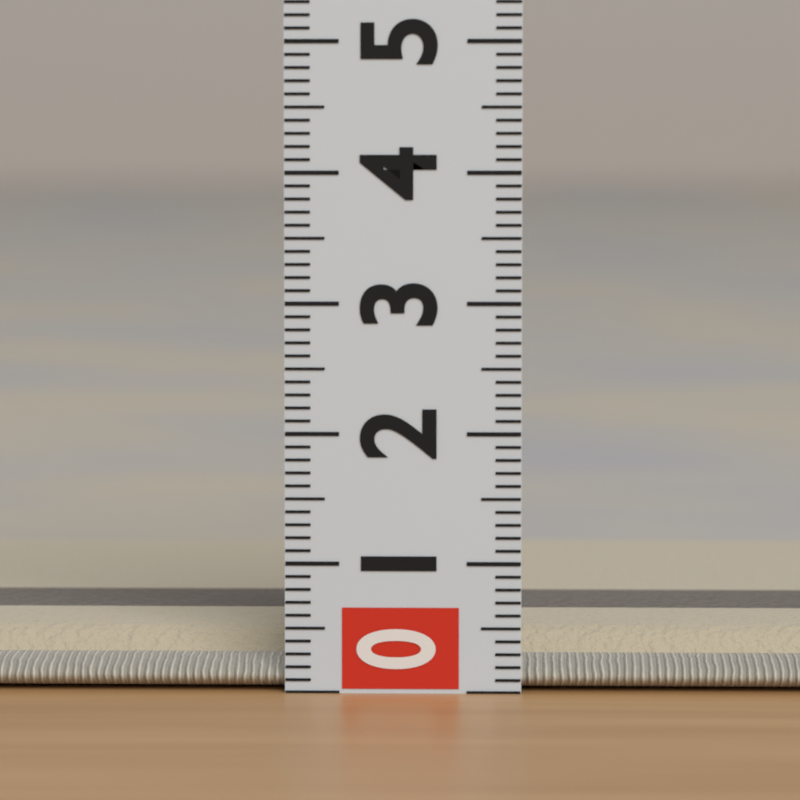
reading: 0.4 (no unit)
